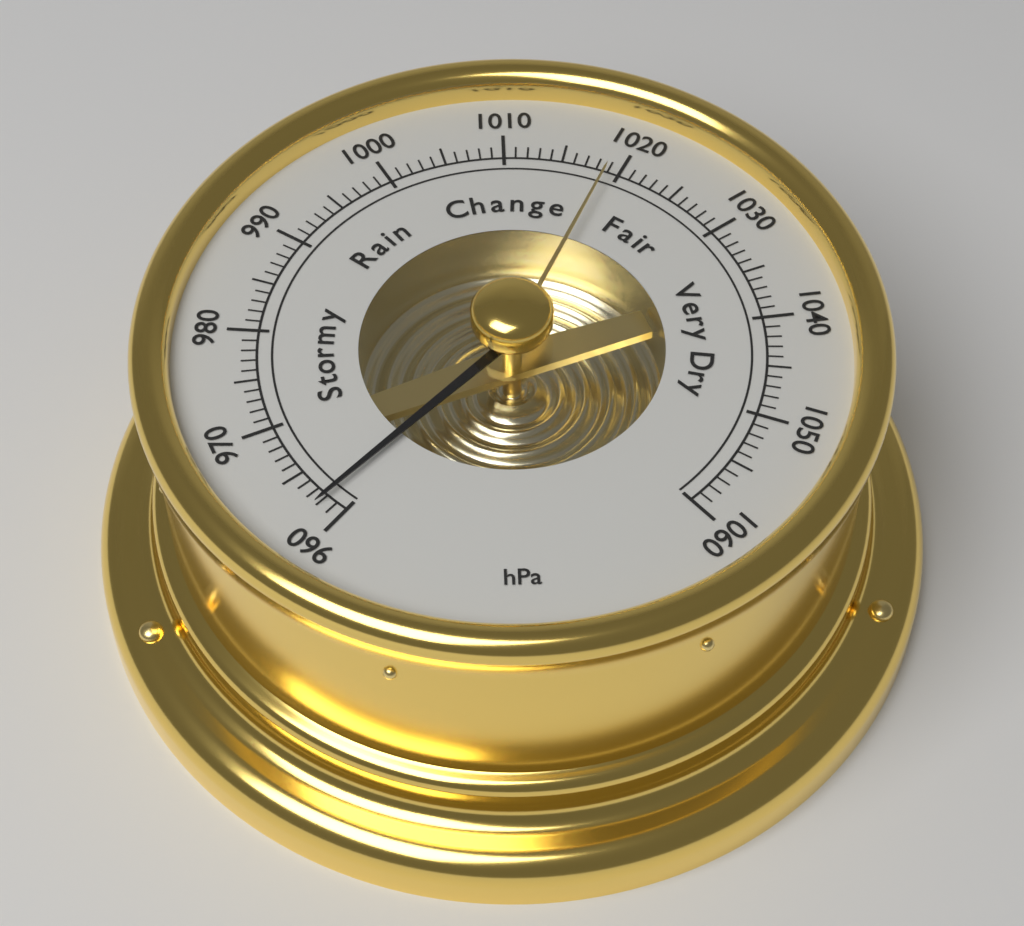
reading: 962 hPa
